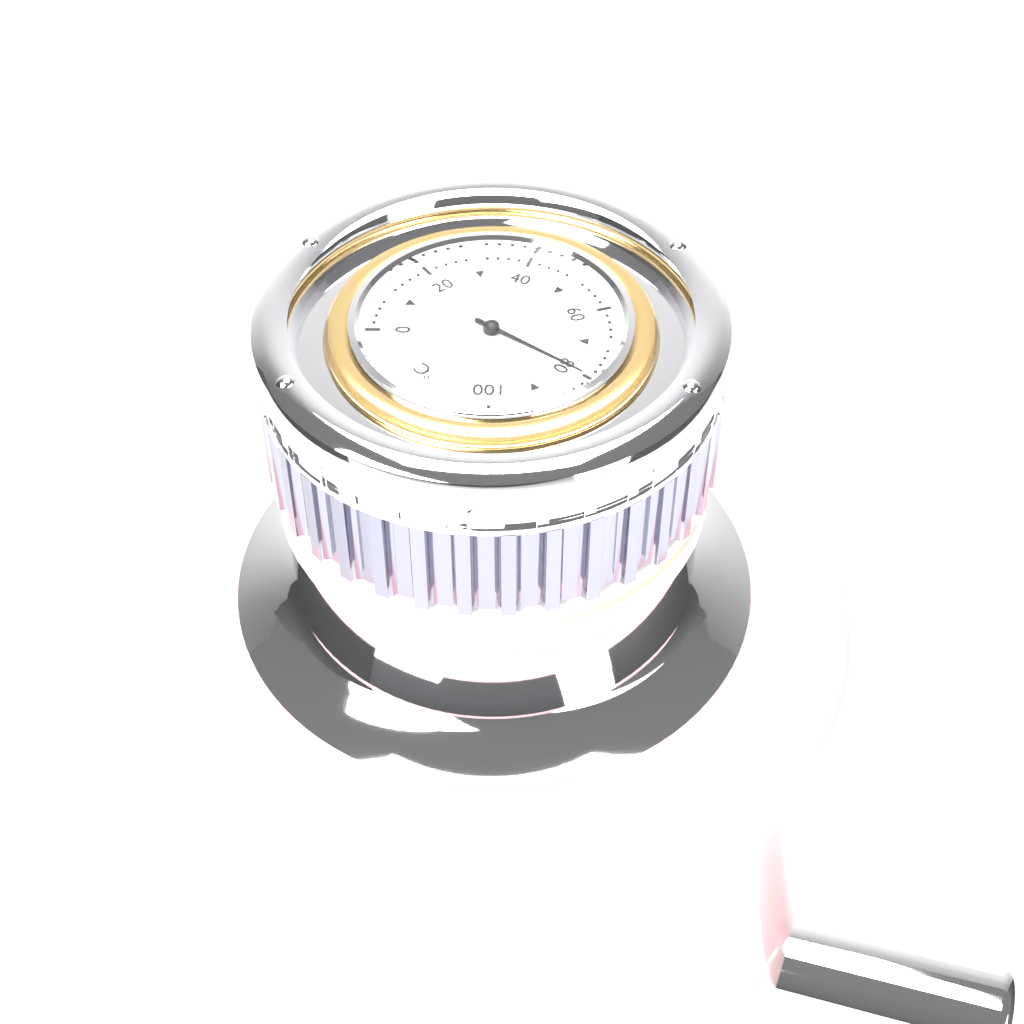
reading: 80 °C
